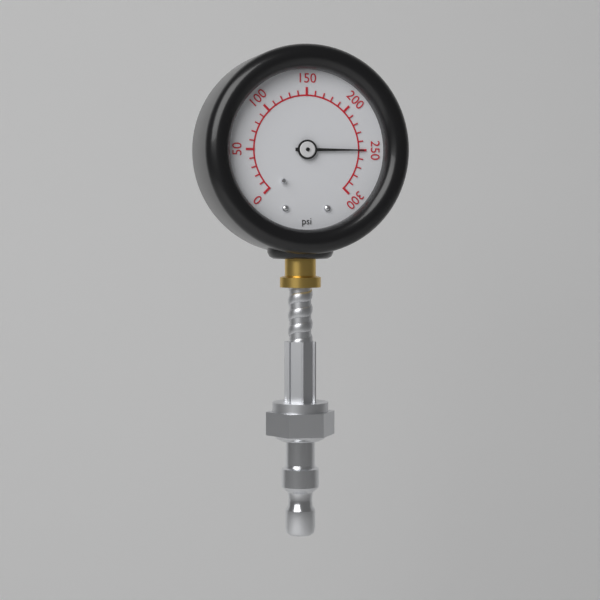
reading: 250 psi
